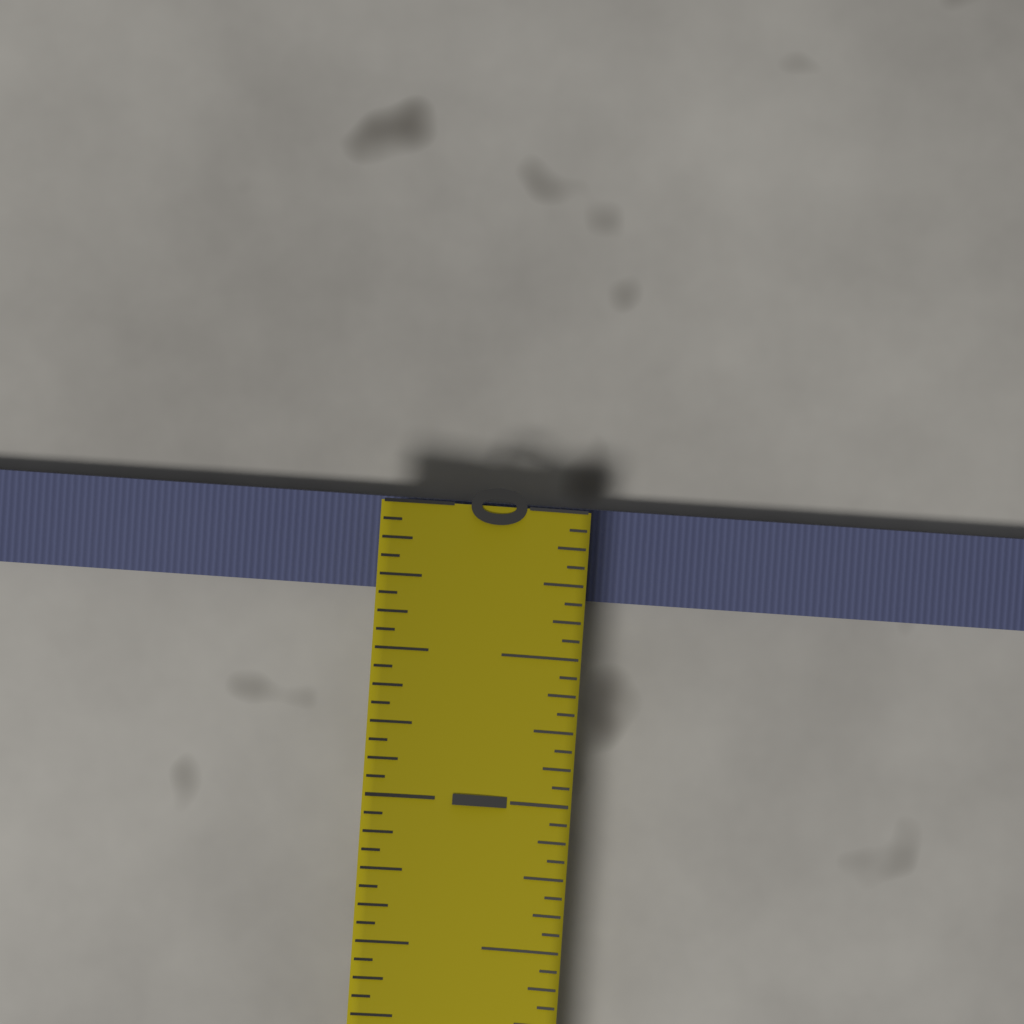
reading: 0.3125 (no unit)
